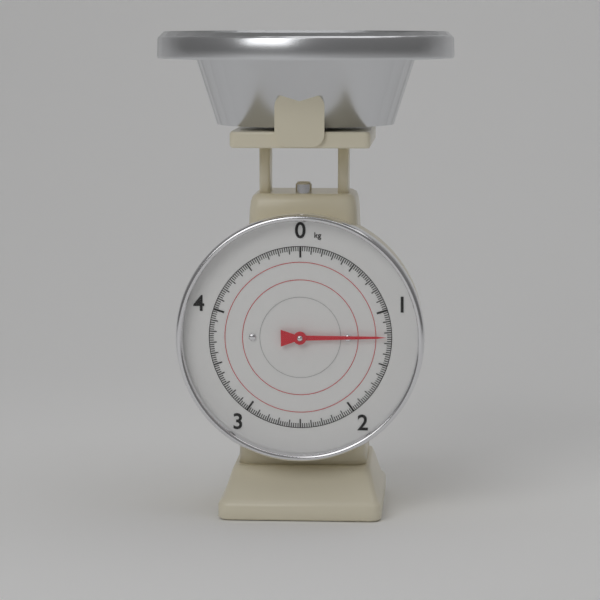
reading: 1.24 kg
